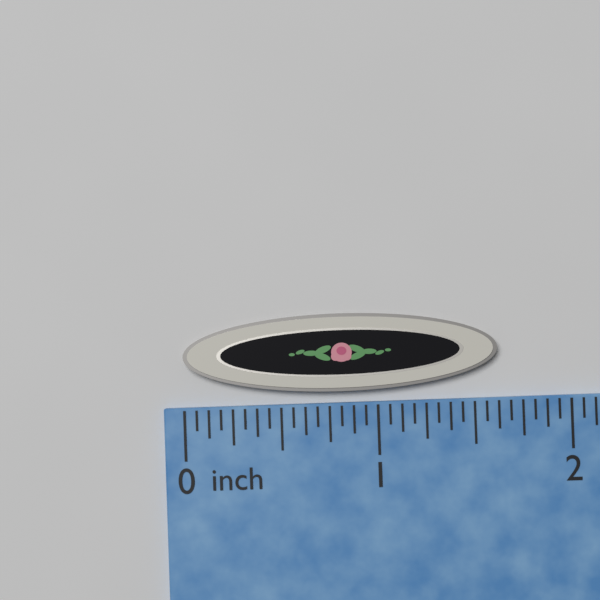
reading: 1.6250 inch
